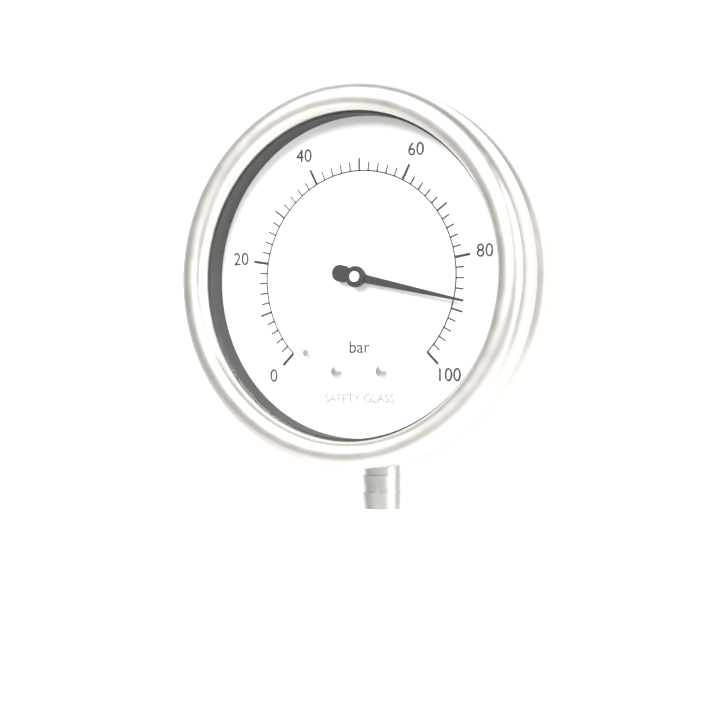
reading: 88 bar
